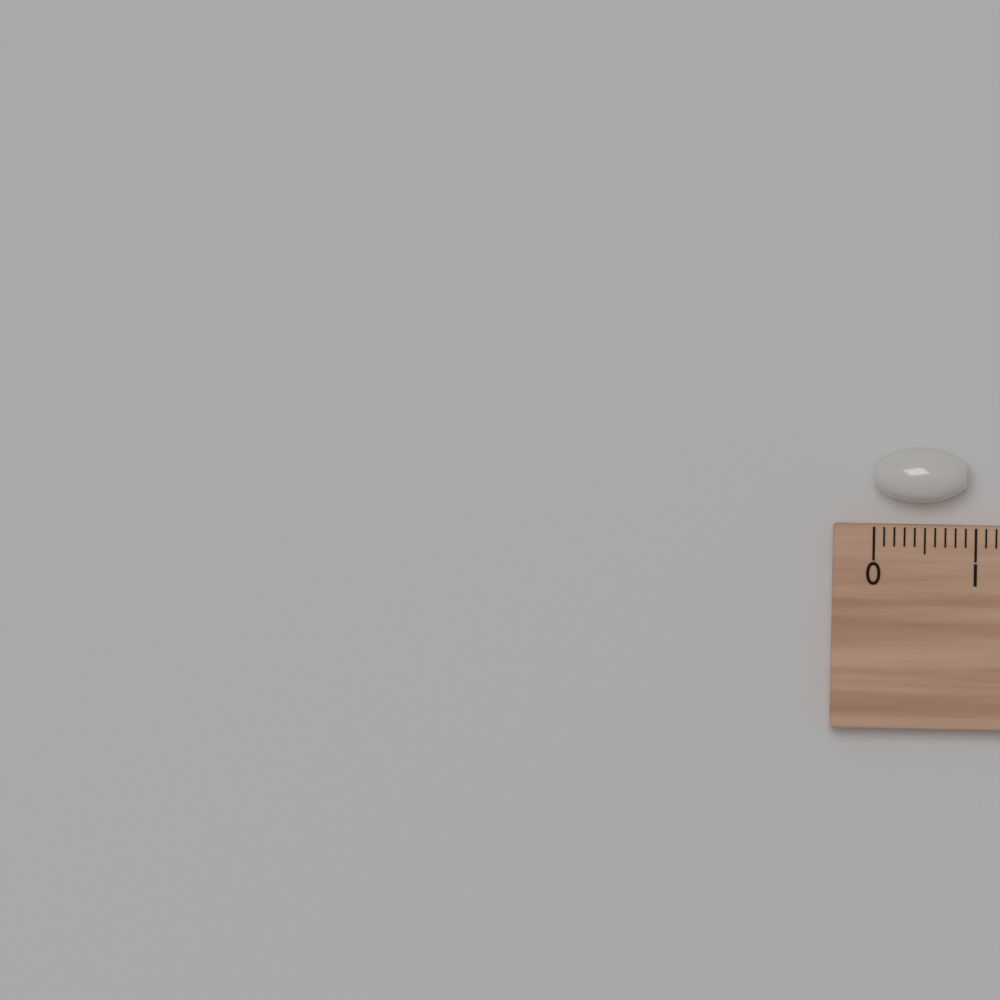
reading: 0.9 cm
